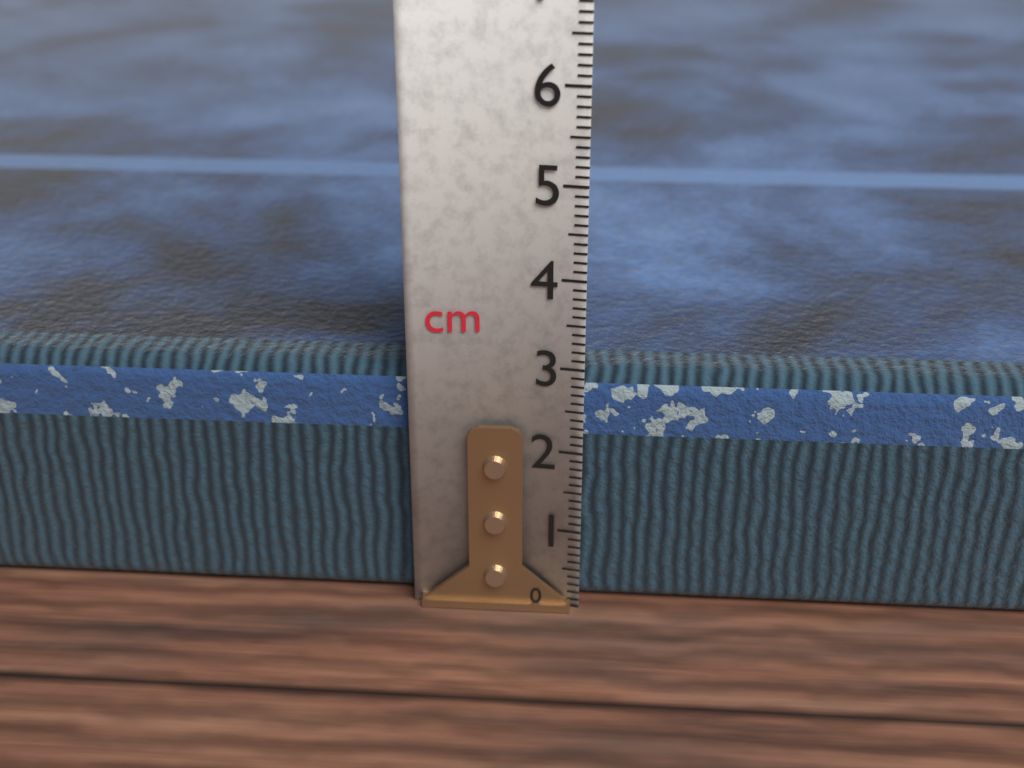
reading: 2.9 cm
